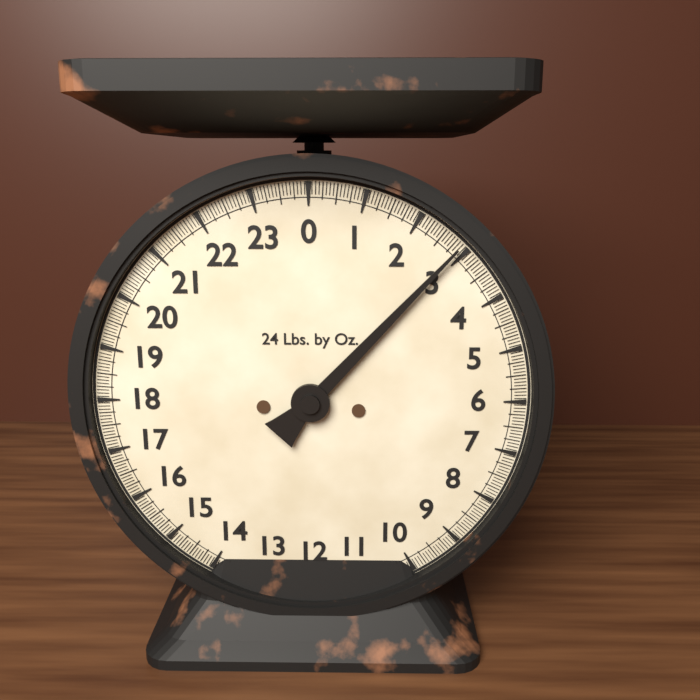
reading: 2.8750 lb
